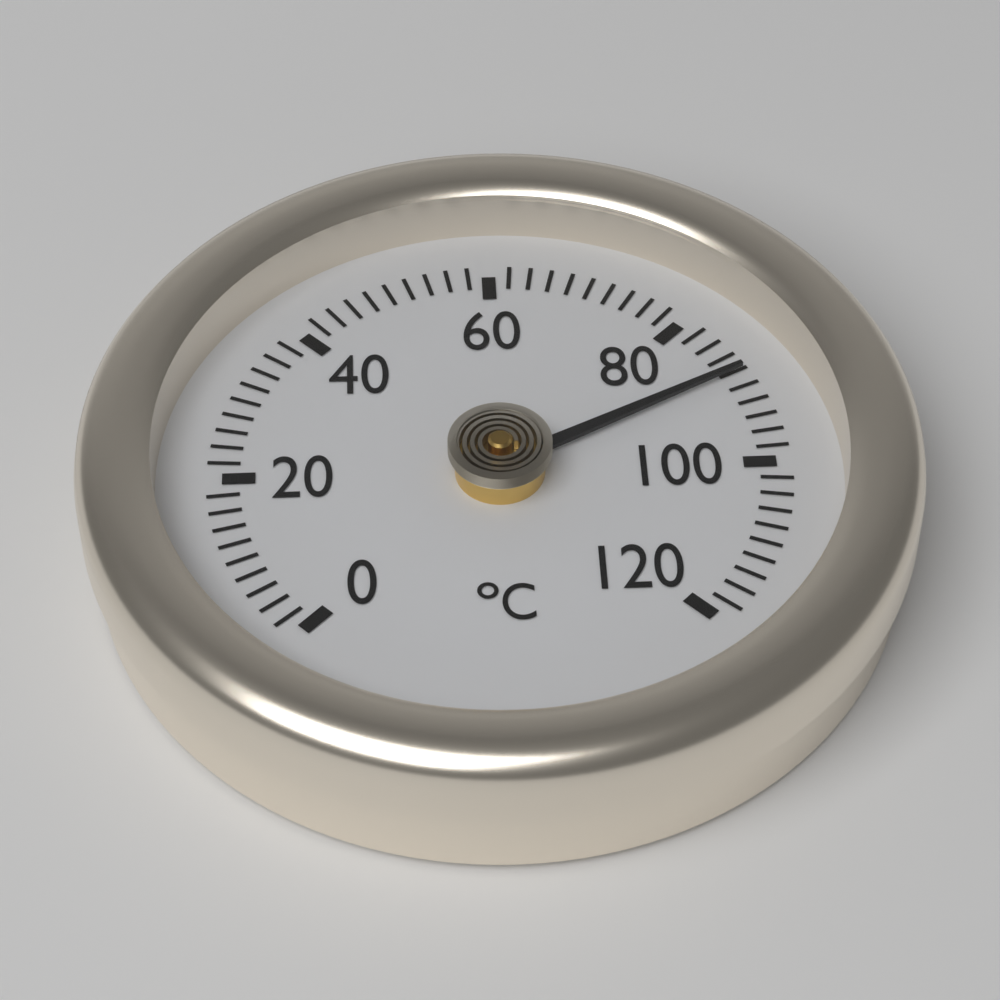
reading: 88 °C
